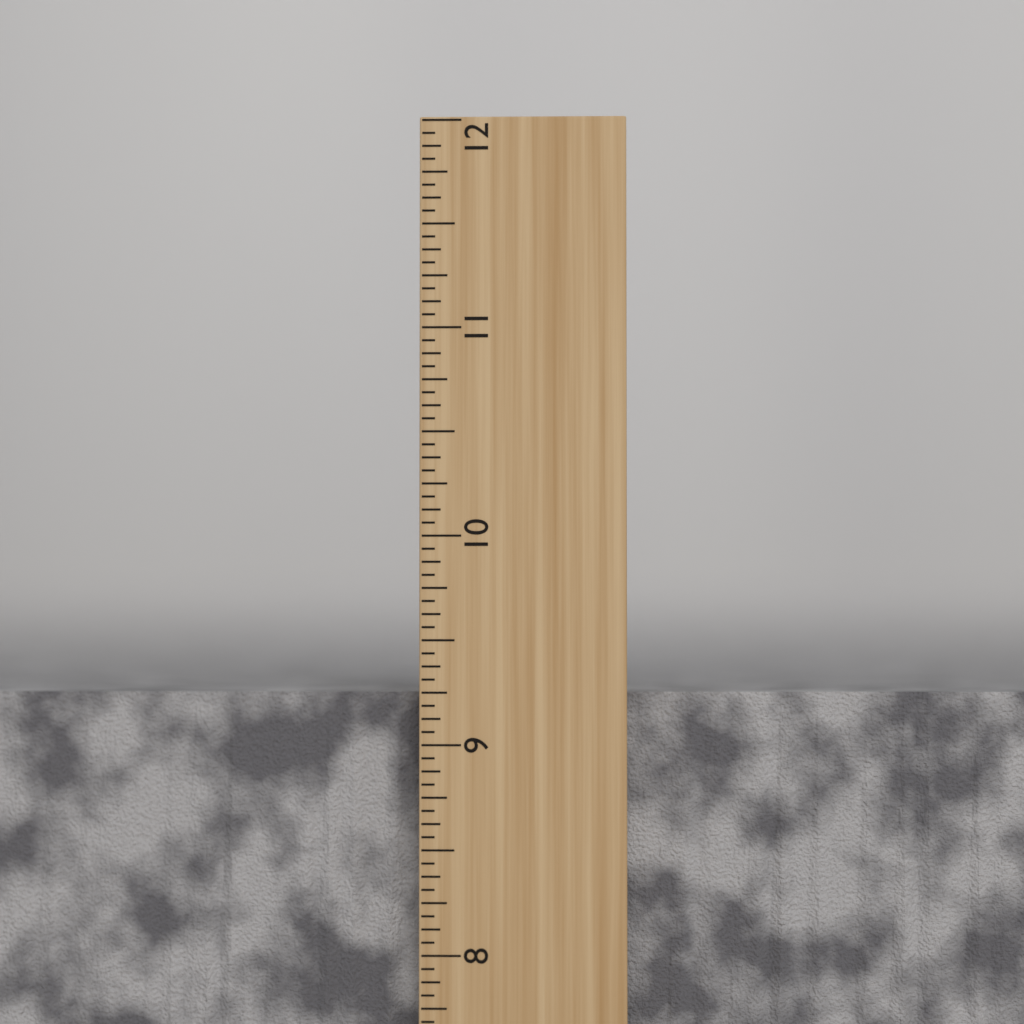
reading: 9.2500 inch
